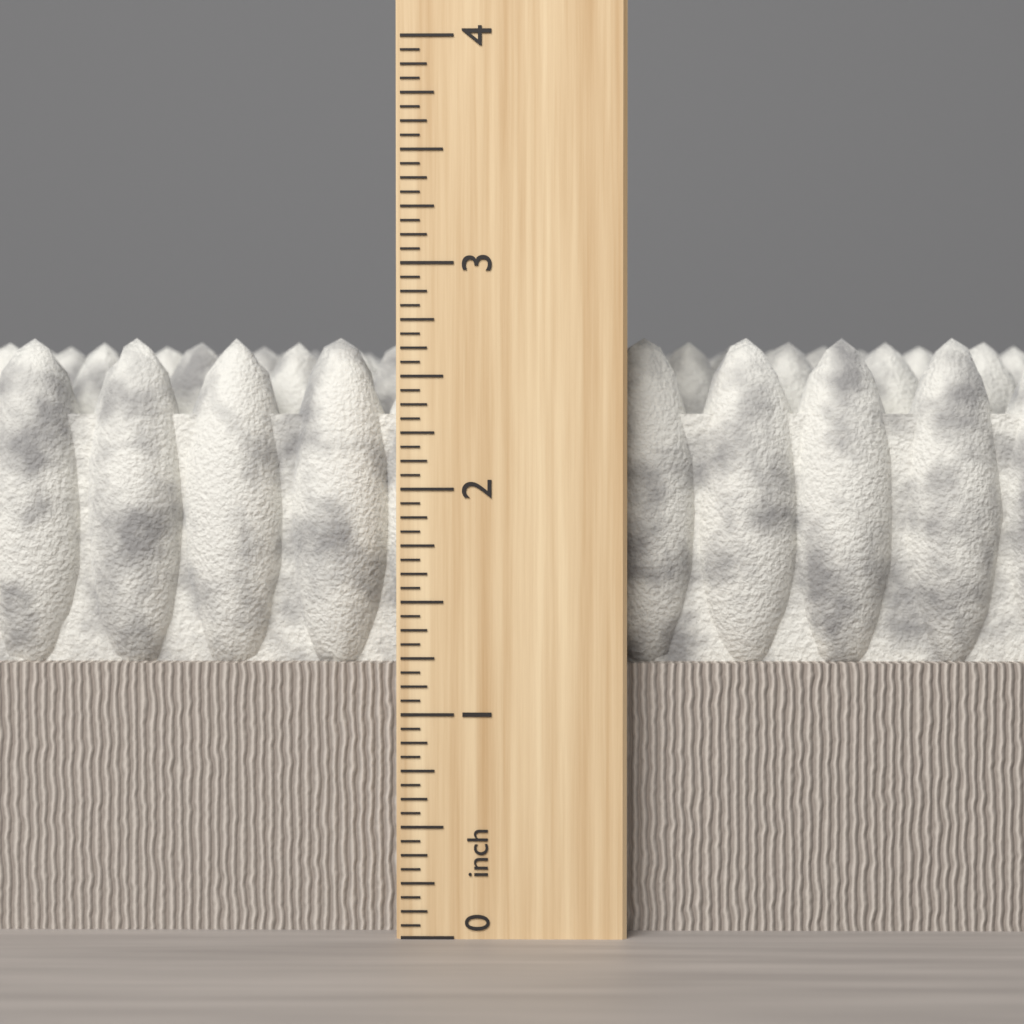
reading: 2.6875 inch
